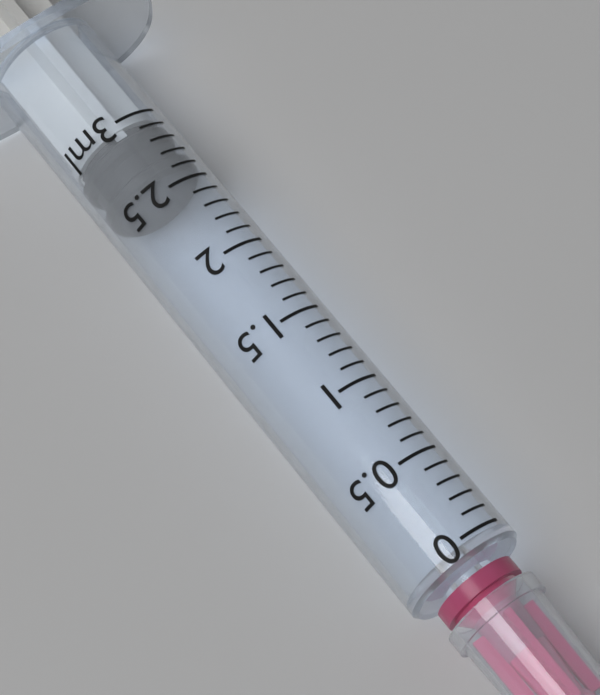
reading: 2.6 ml
